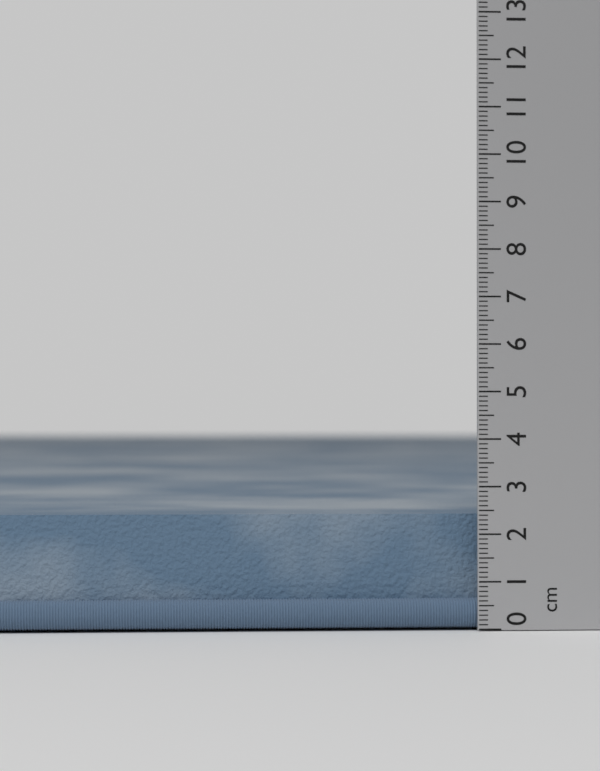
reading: 2.5 cm
